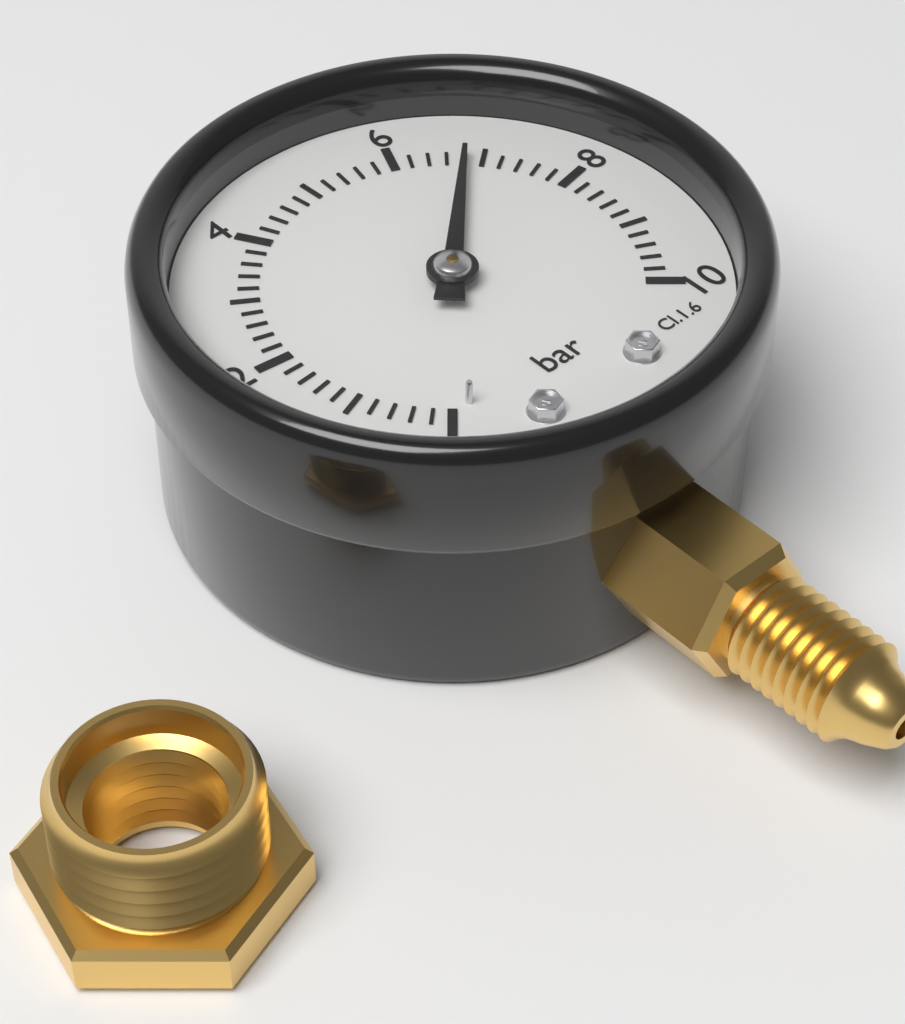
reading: 6.8 bar
